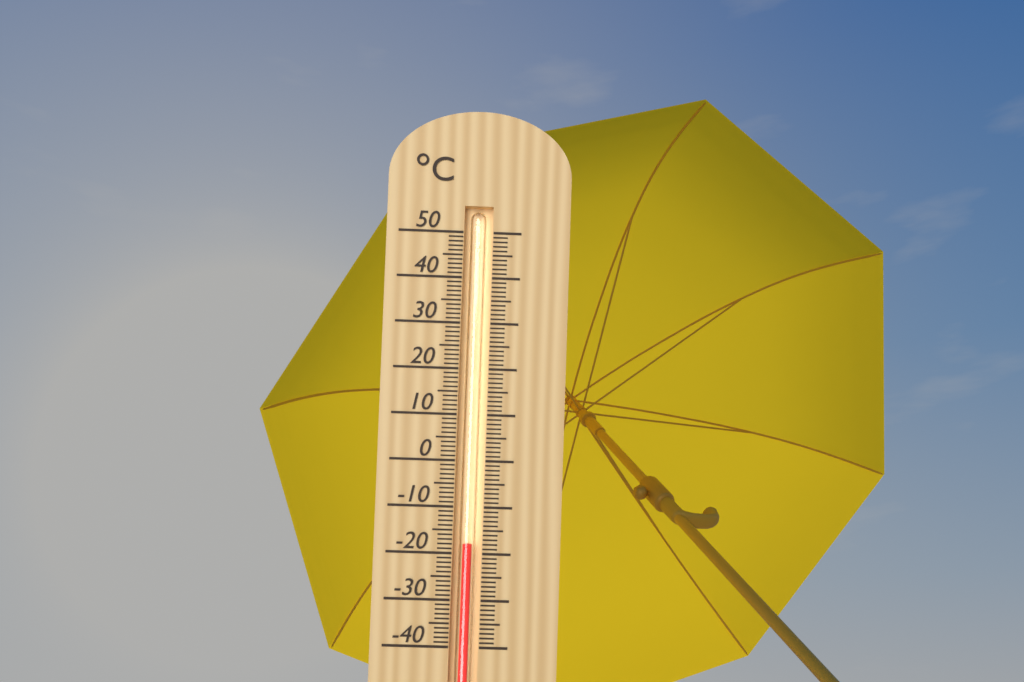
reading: -18 °C
